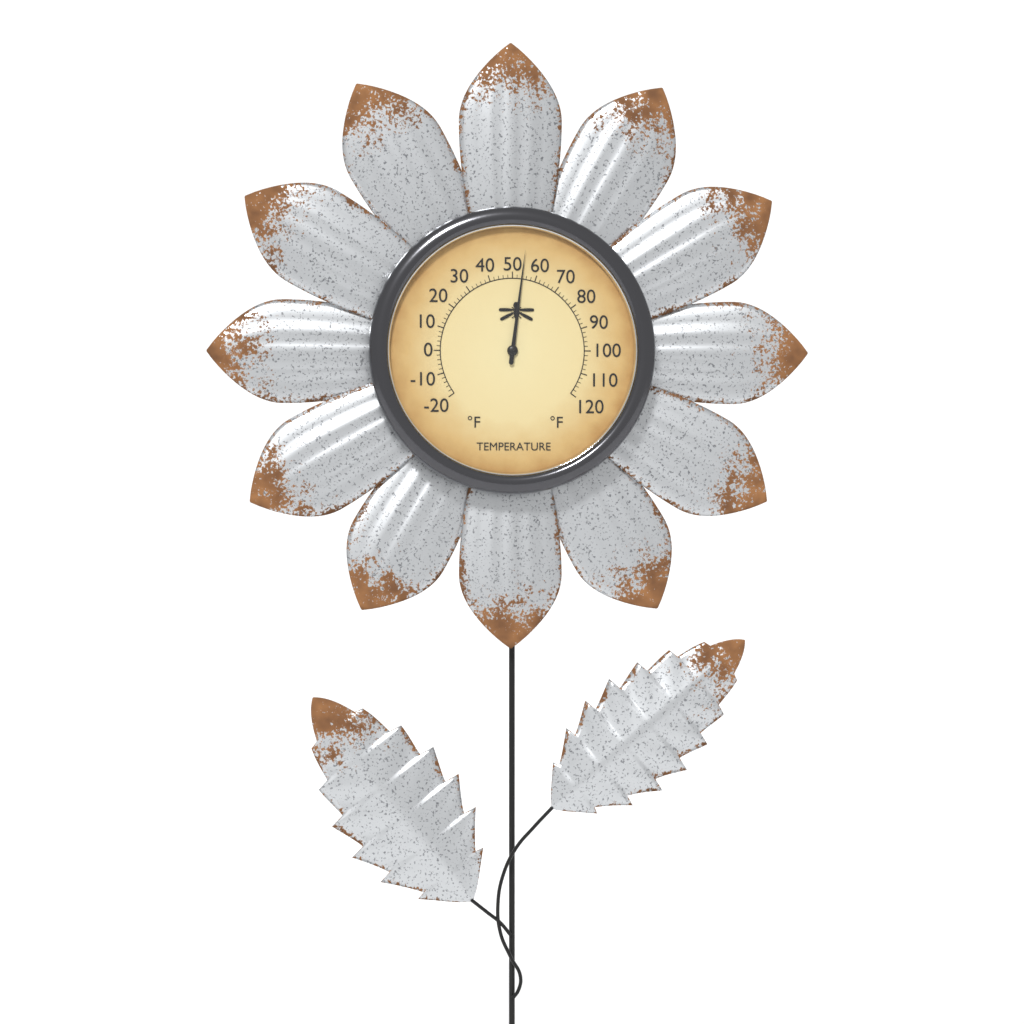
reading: 54 °F
